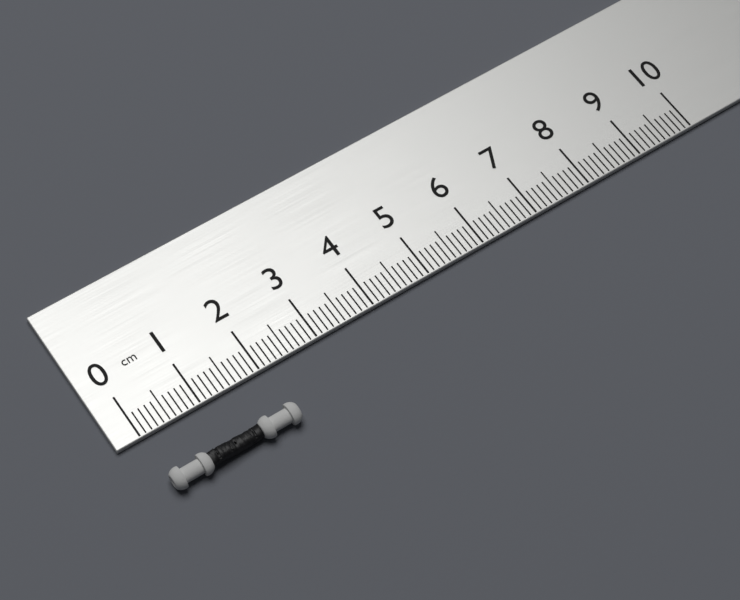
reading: 2.1 cm
